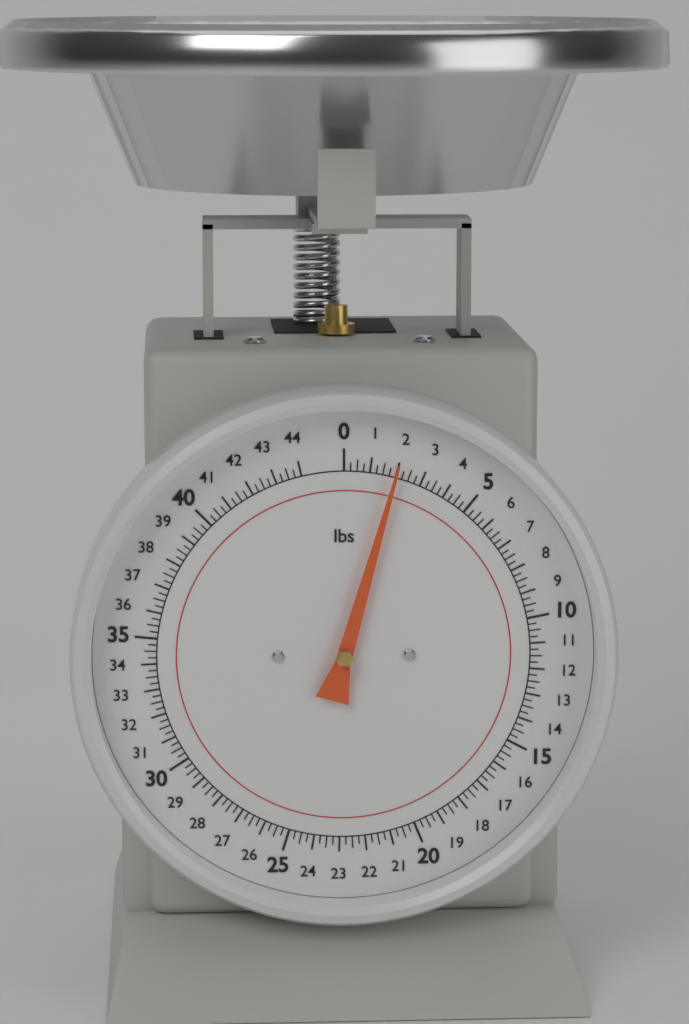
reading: 2.00 lbs
